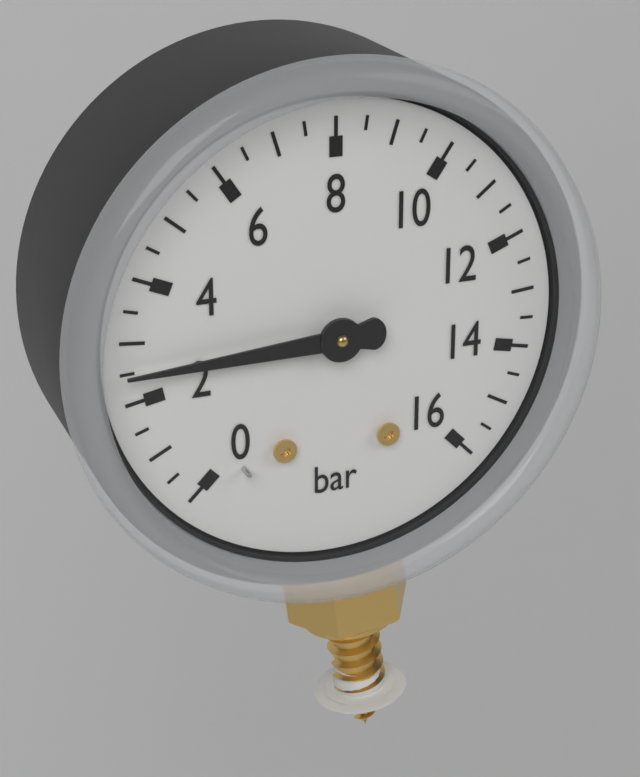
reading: 2.5 bar
